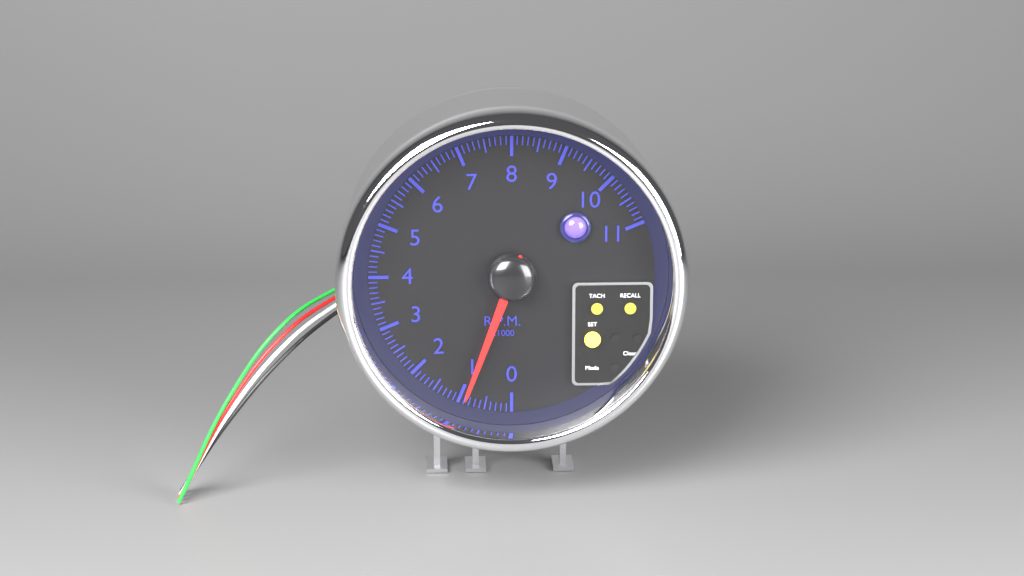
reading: 0.9 rpm x1000
